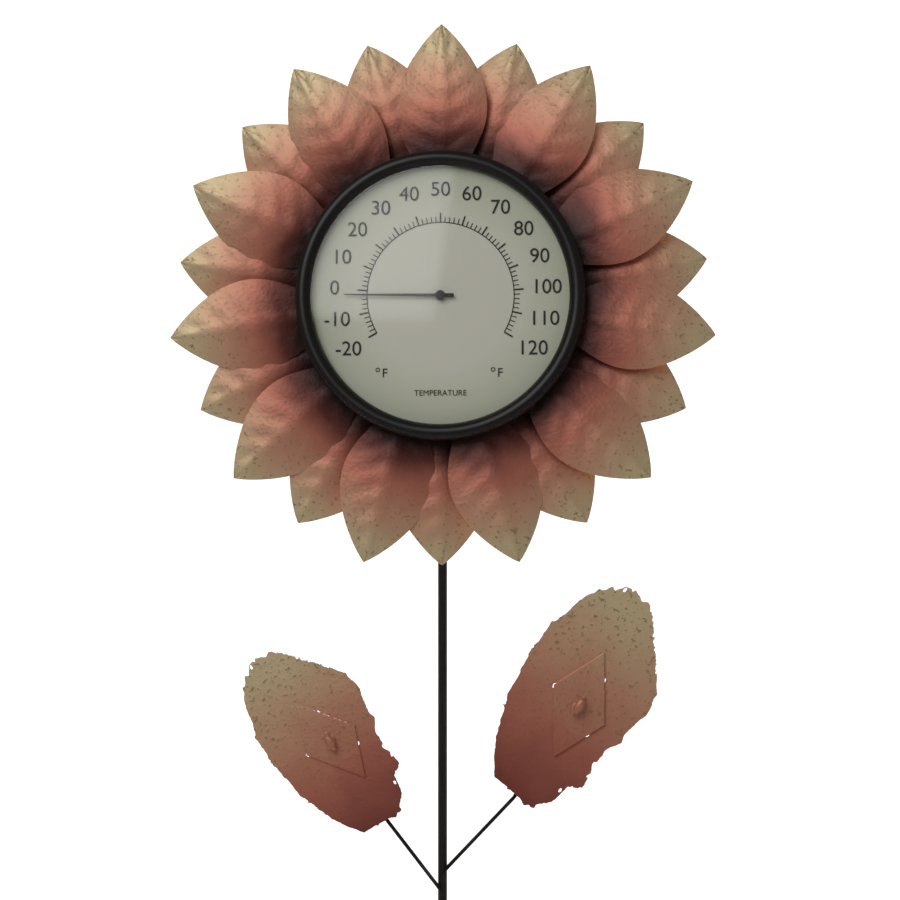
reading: -2 °F
